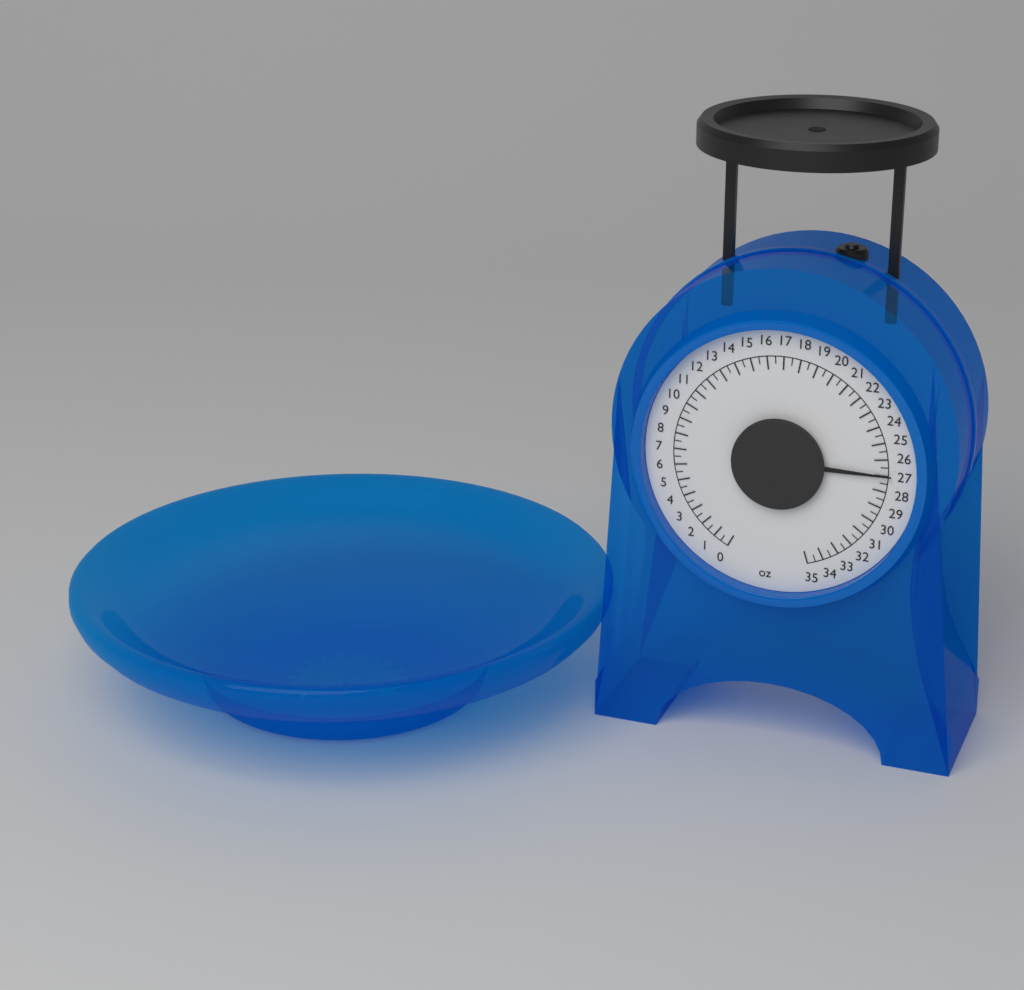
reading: 27.0 oz
